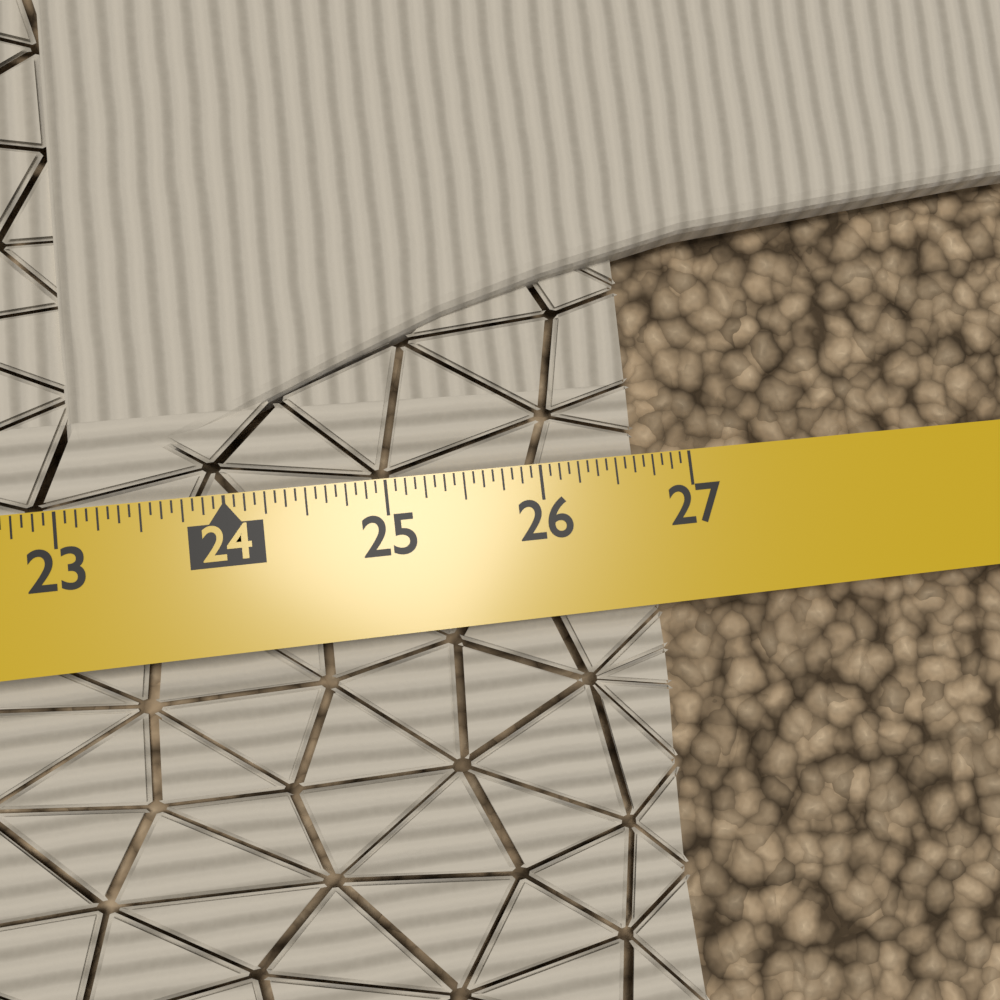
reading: 26.7500 in
